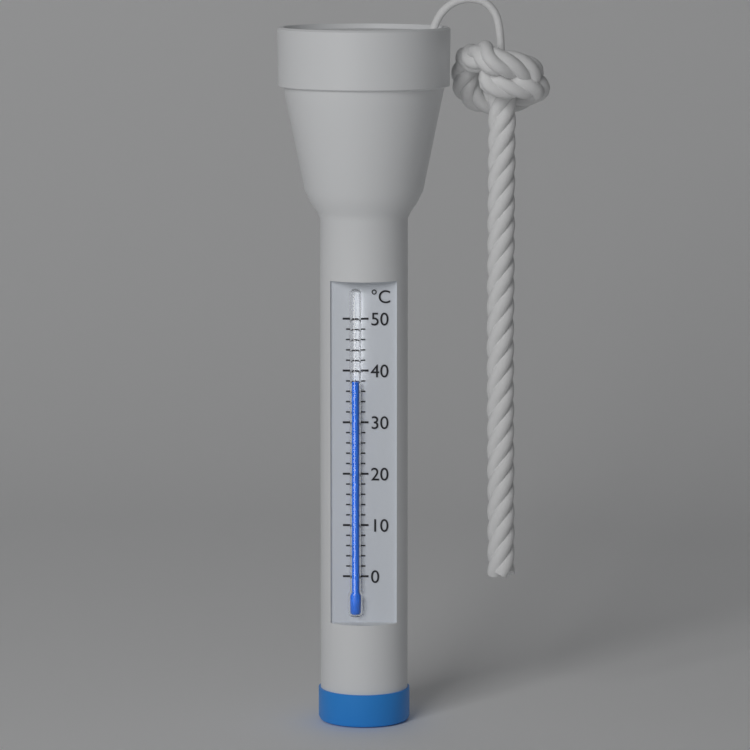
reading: 38 °C
